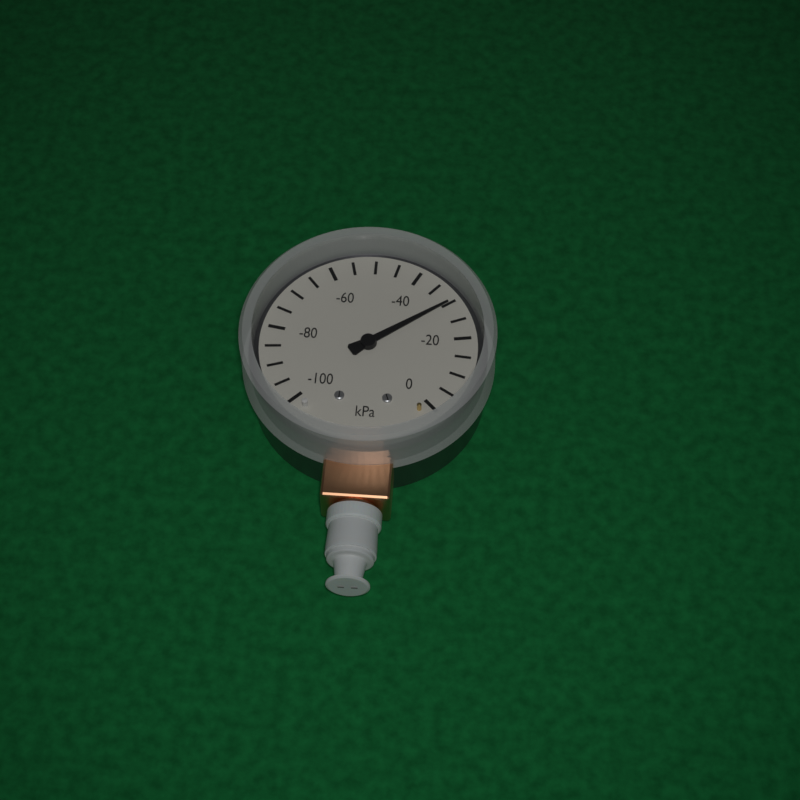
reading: -30 kPa
